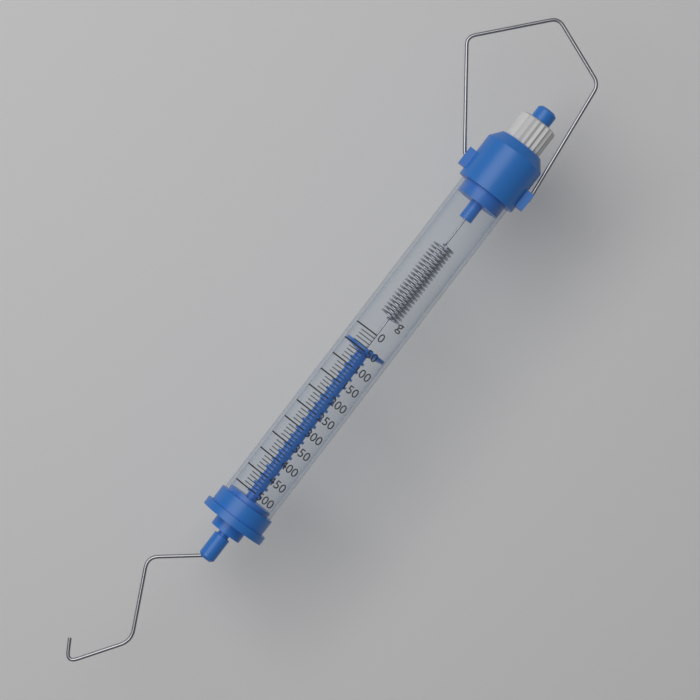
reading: 40 g
